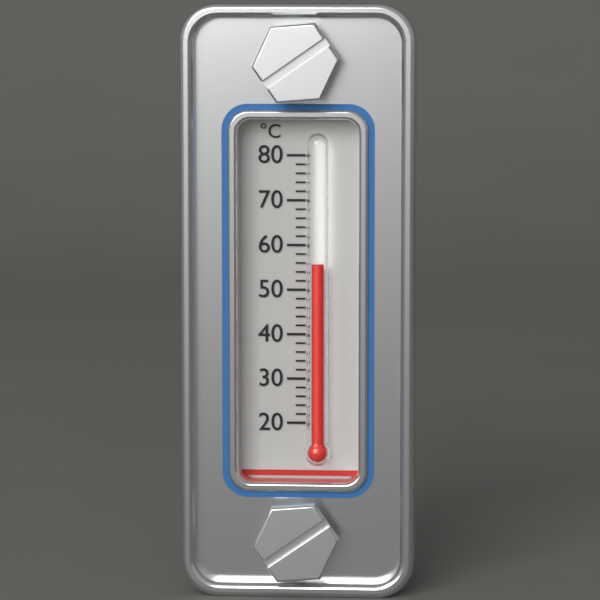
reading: 56 °C
